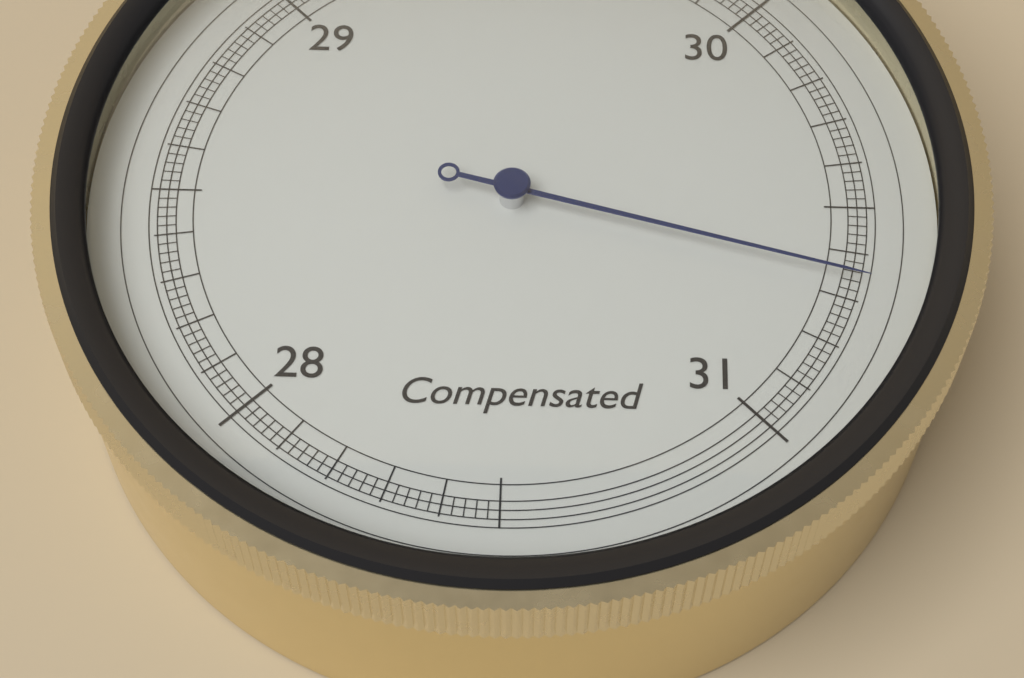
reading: 30.66 inHg
